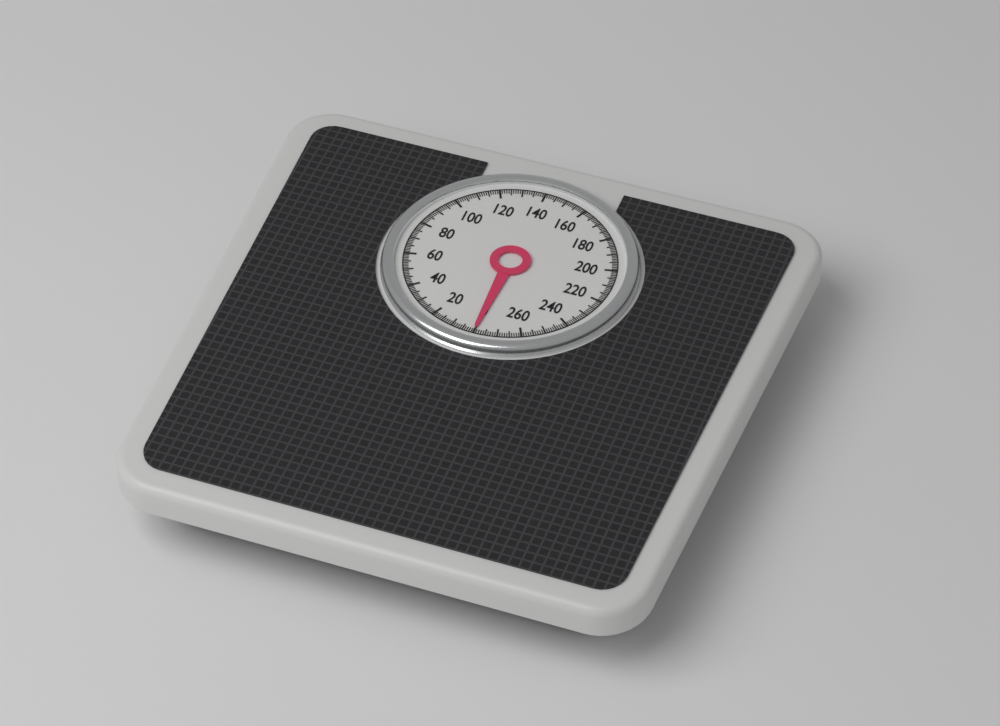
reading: 0 (no unit)
